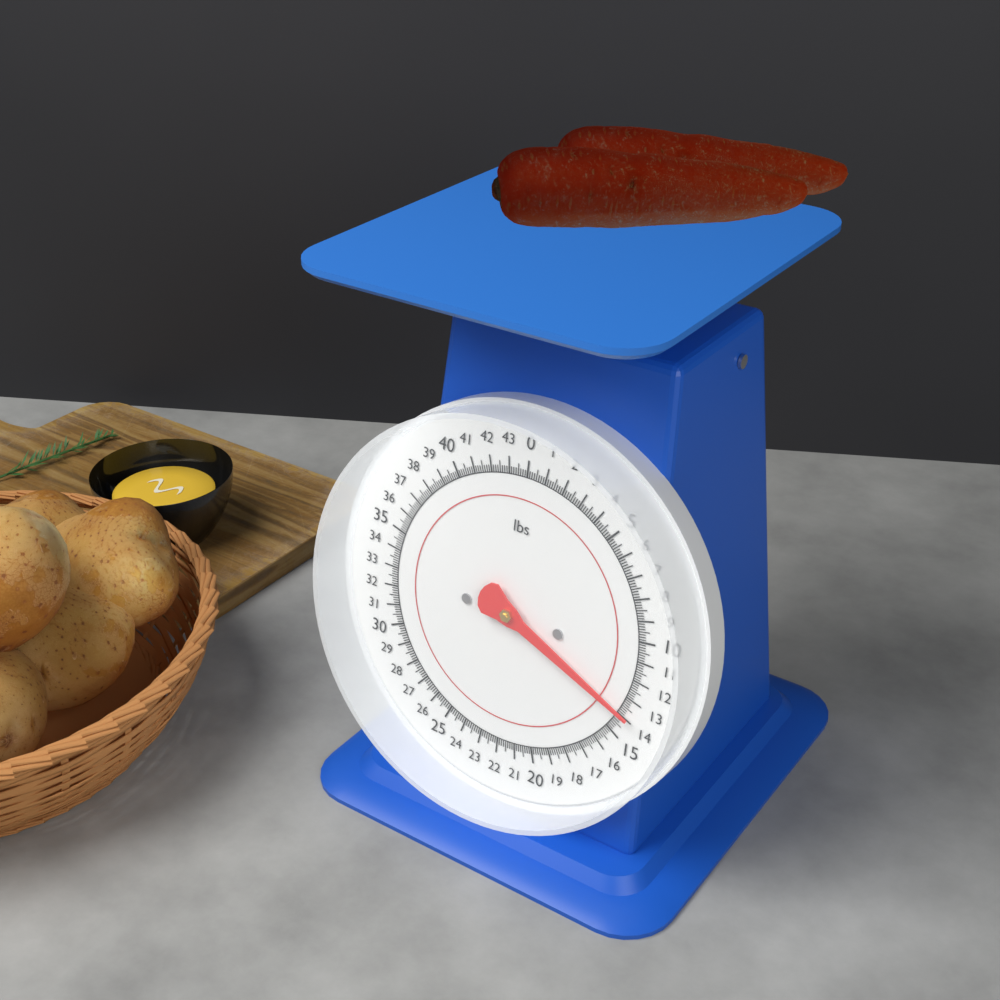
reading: 13.875 lbs
